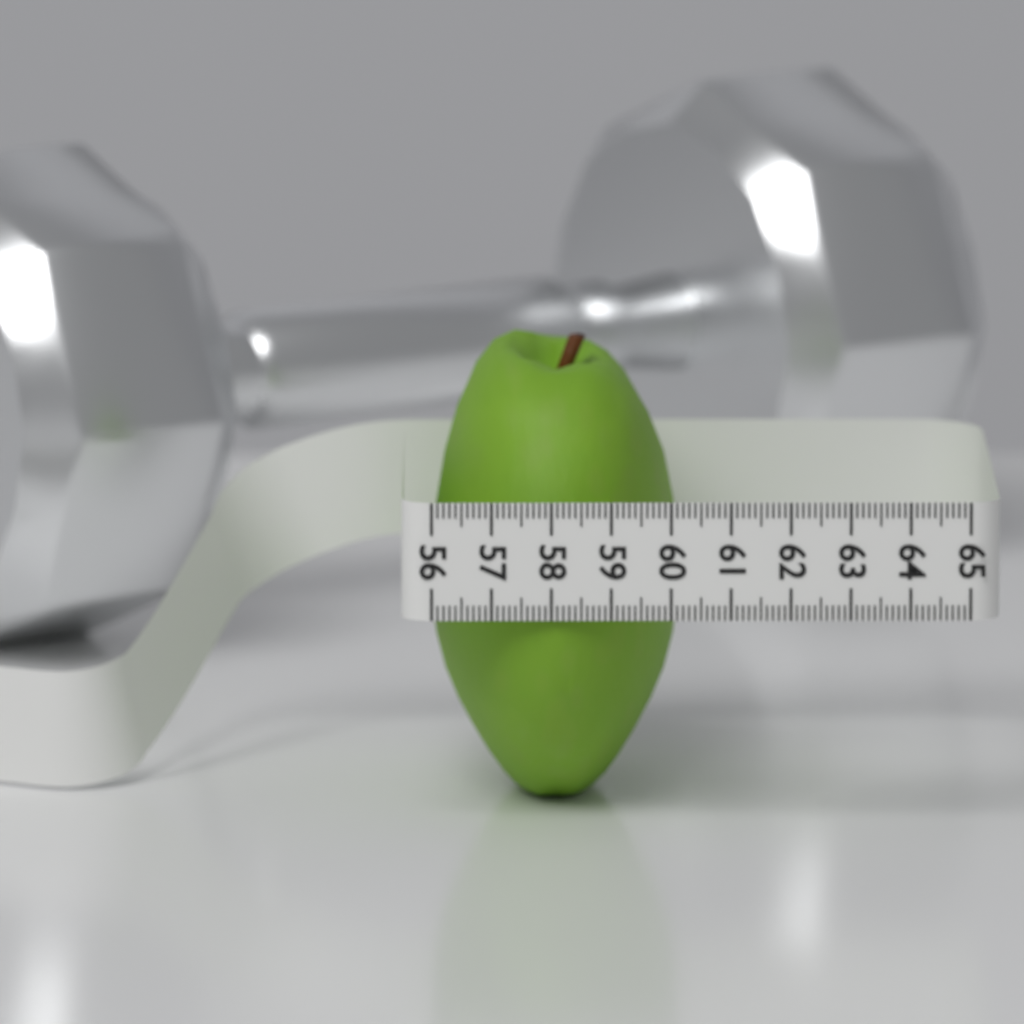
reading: 60.2 (no unit)
